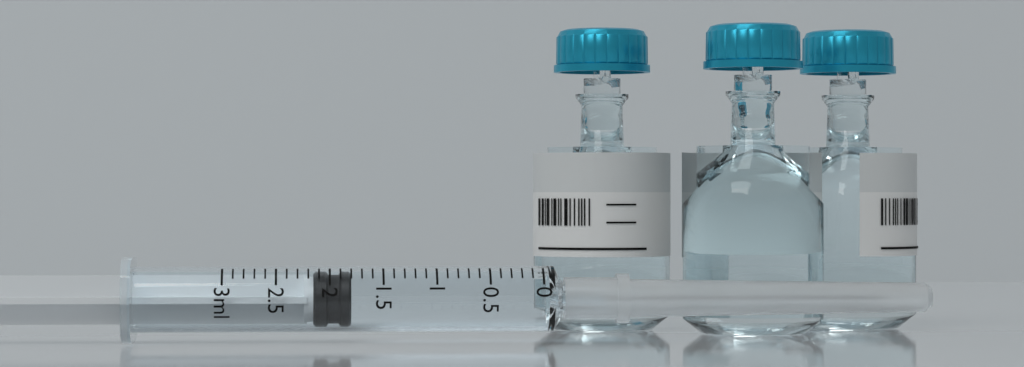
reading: 1.8 ml
